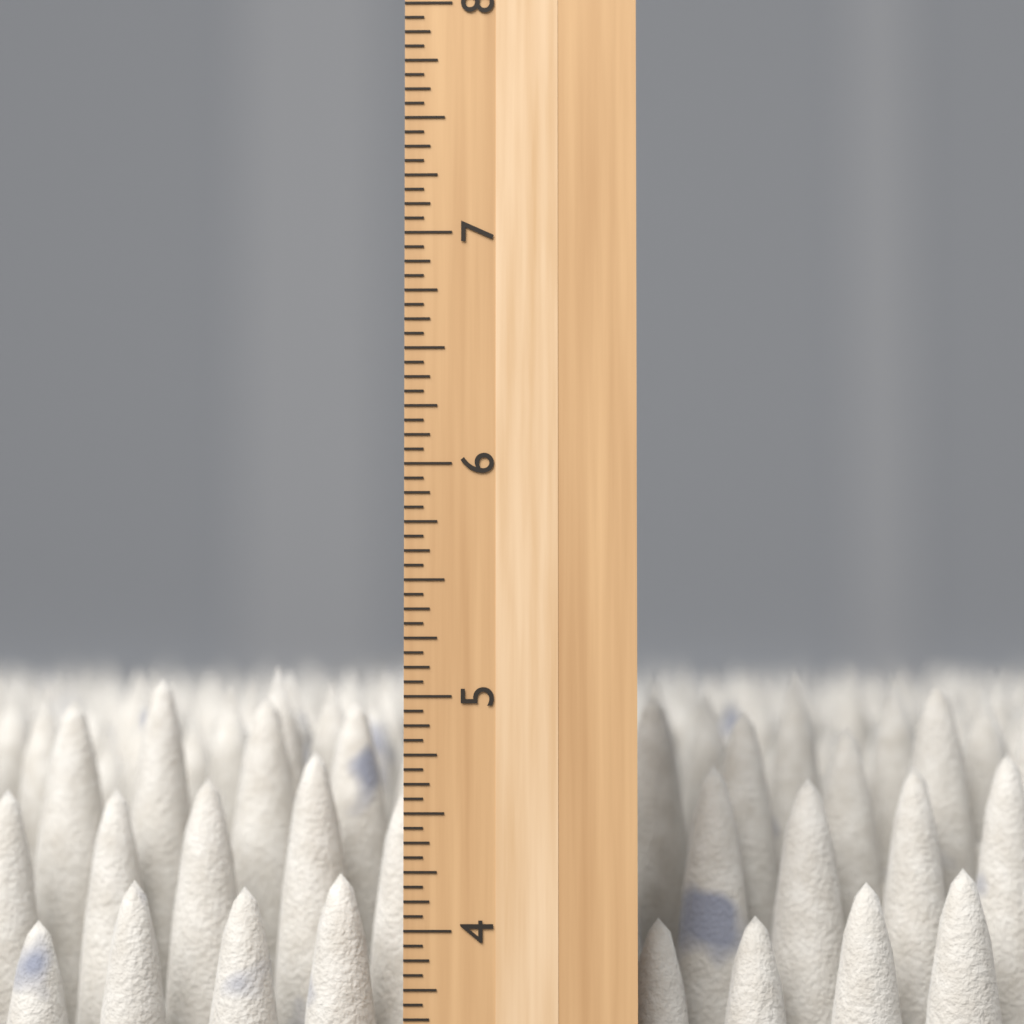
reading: 5.1250 inch
